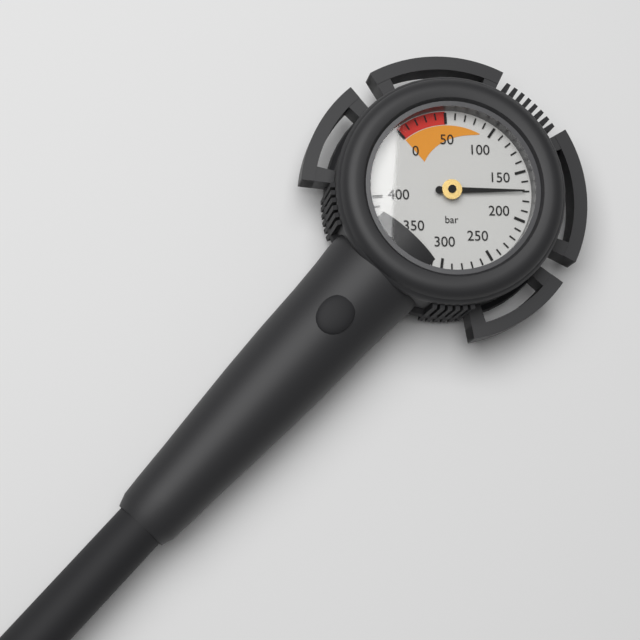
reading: 170 bar
